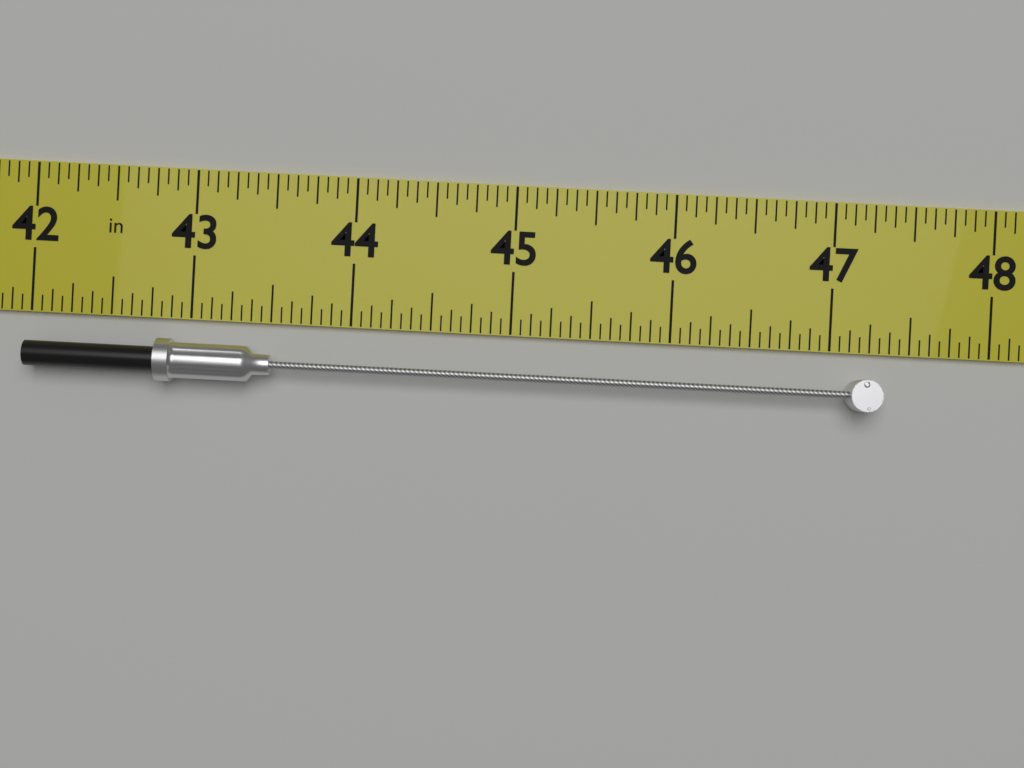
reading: 47.3125 in
